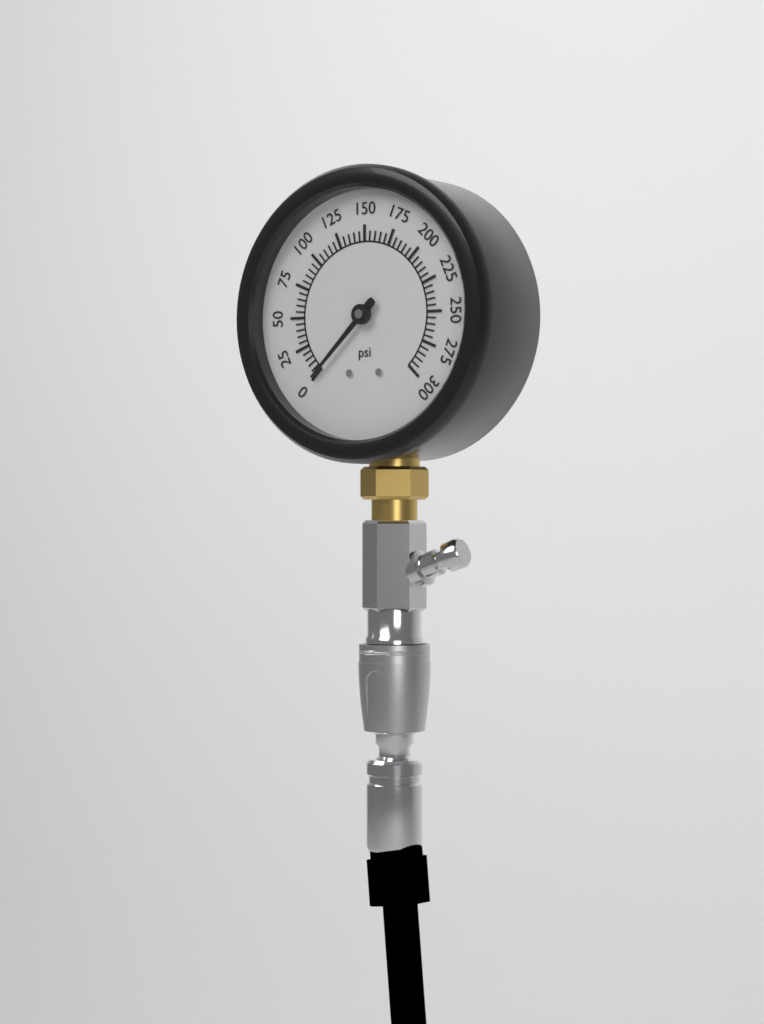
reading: 0 psi
